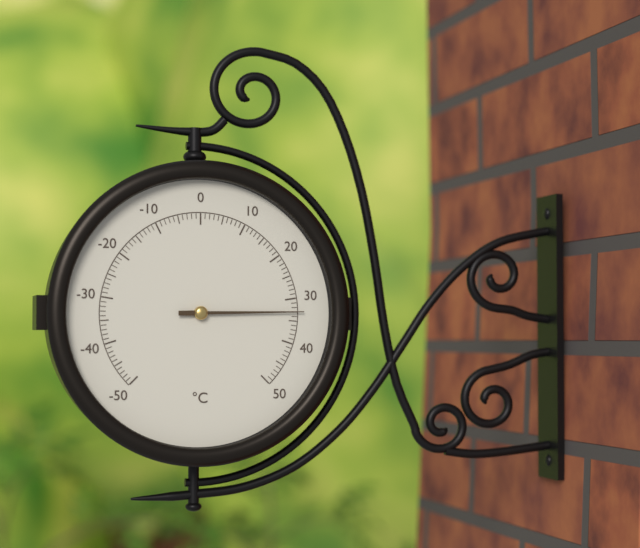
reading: 33 °C
